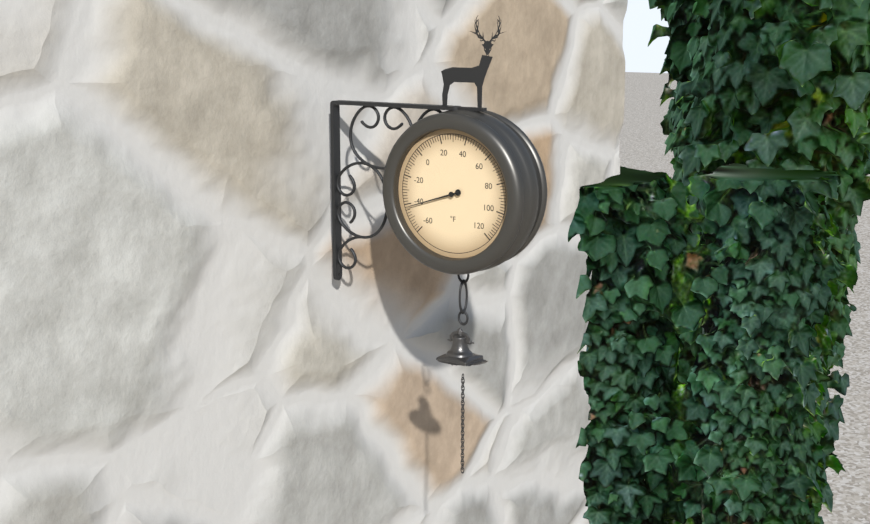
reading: -42 °F
